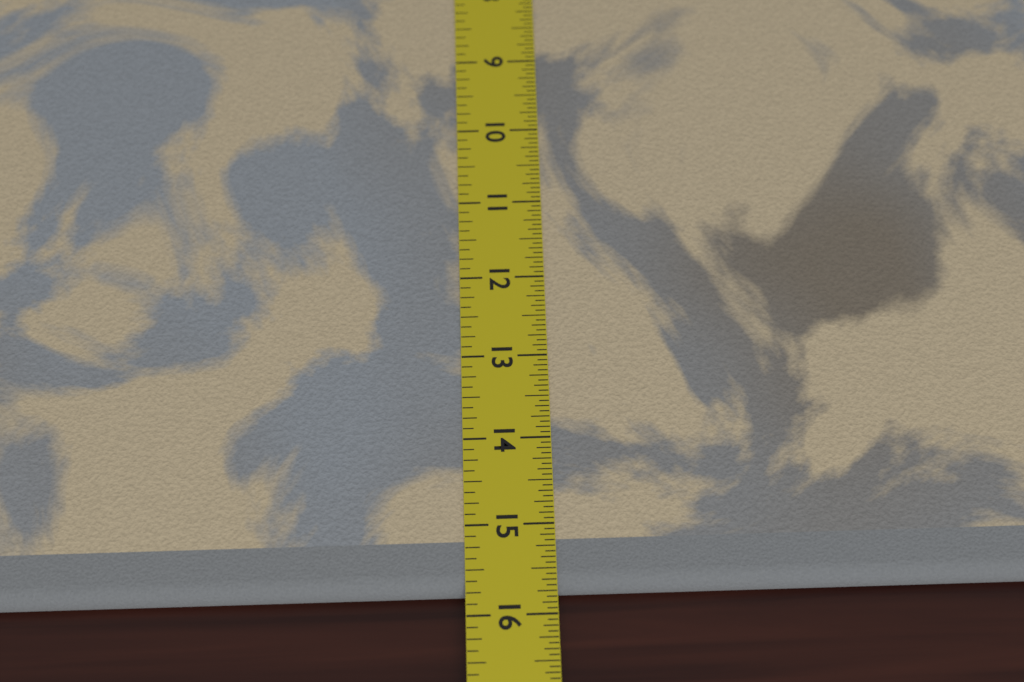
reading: 15.7500 in
